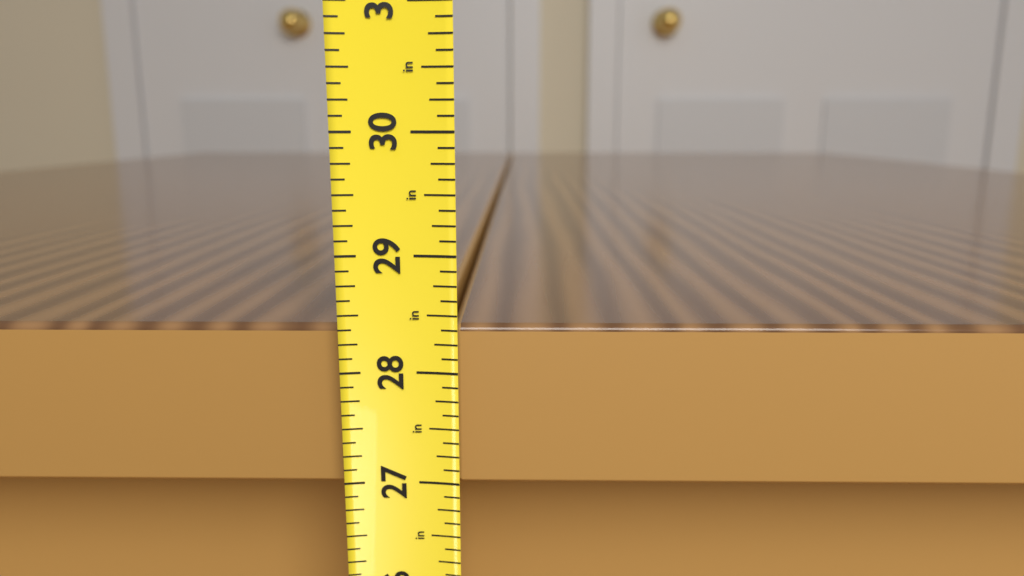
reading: 28.375 in
